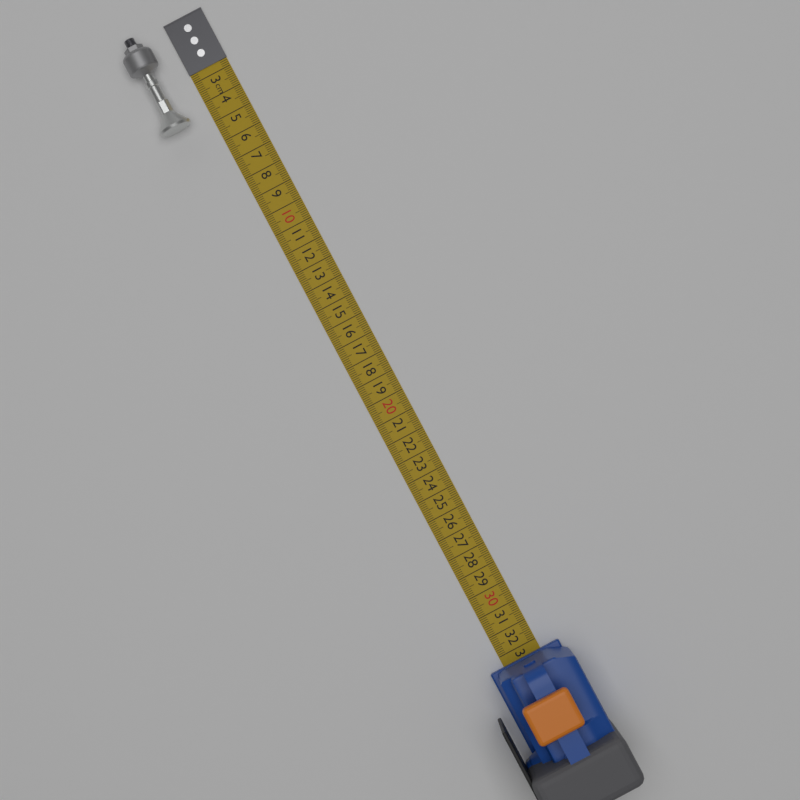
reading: 4.7 cm
